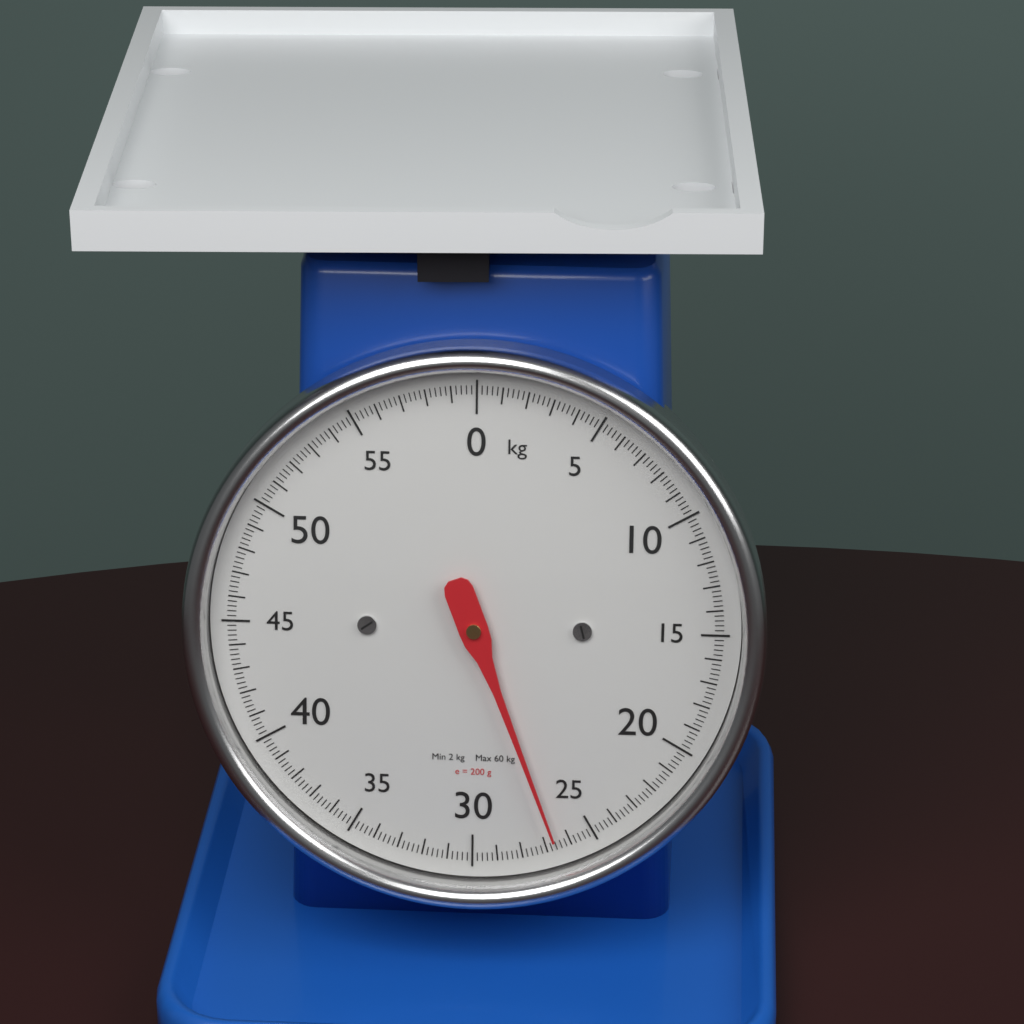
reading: 26.6 kg
